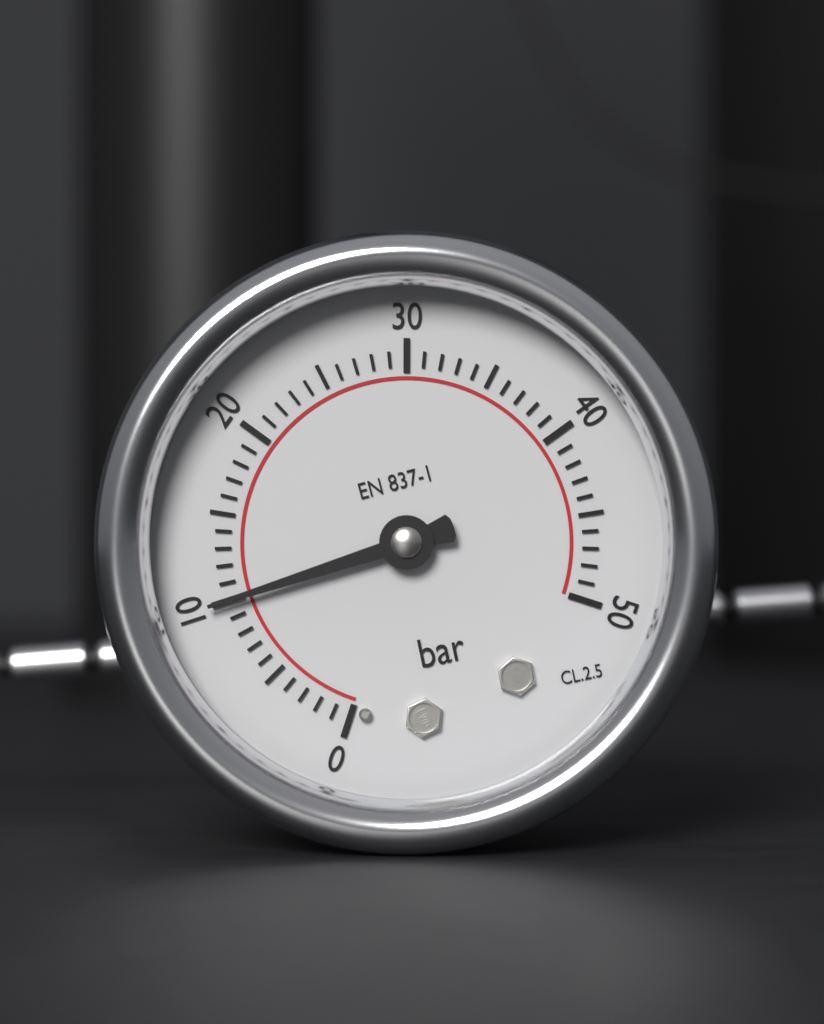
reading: 10 bar
